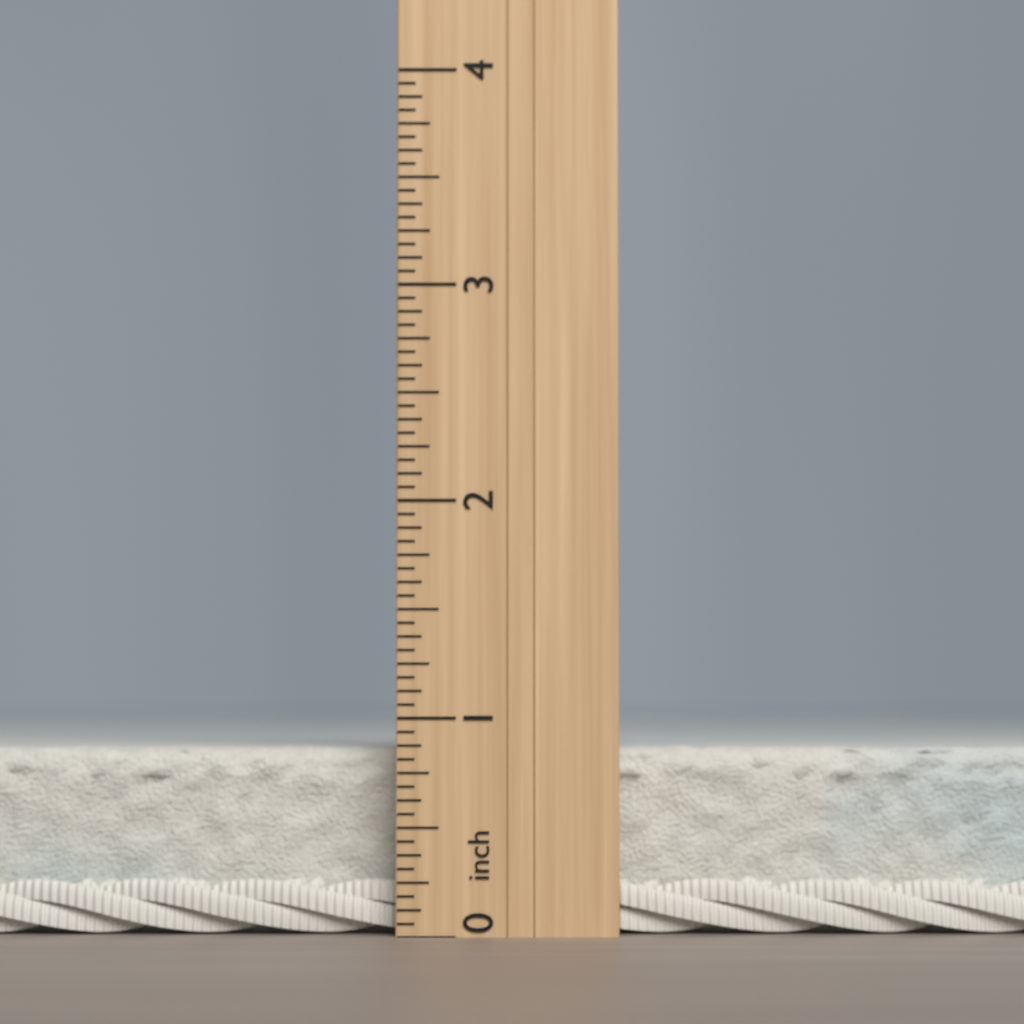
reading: 0.8750 inch
